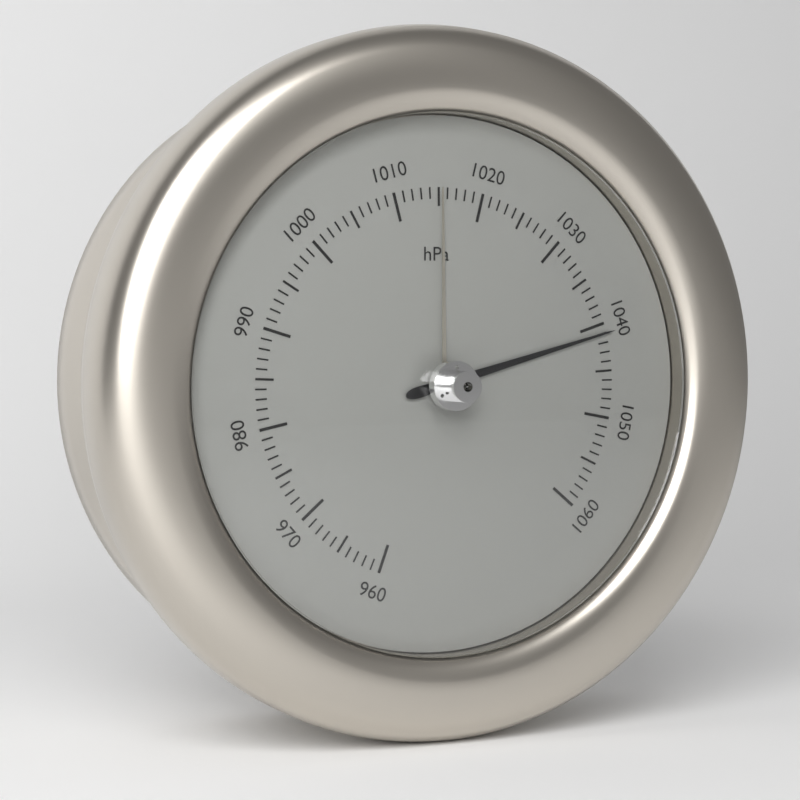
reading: 1041 hPa
